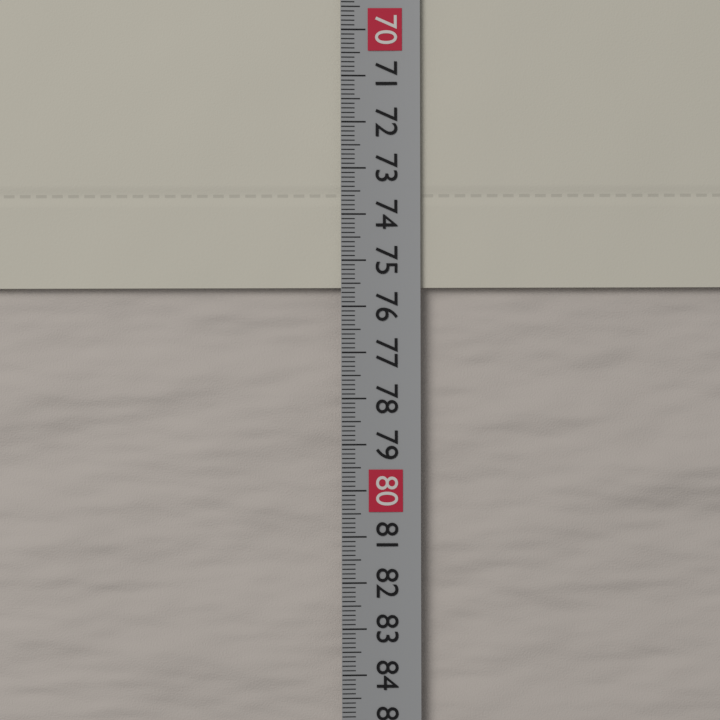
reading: 75.6 cm
